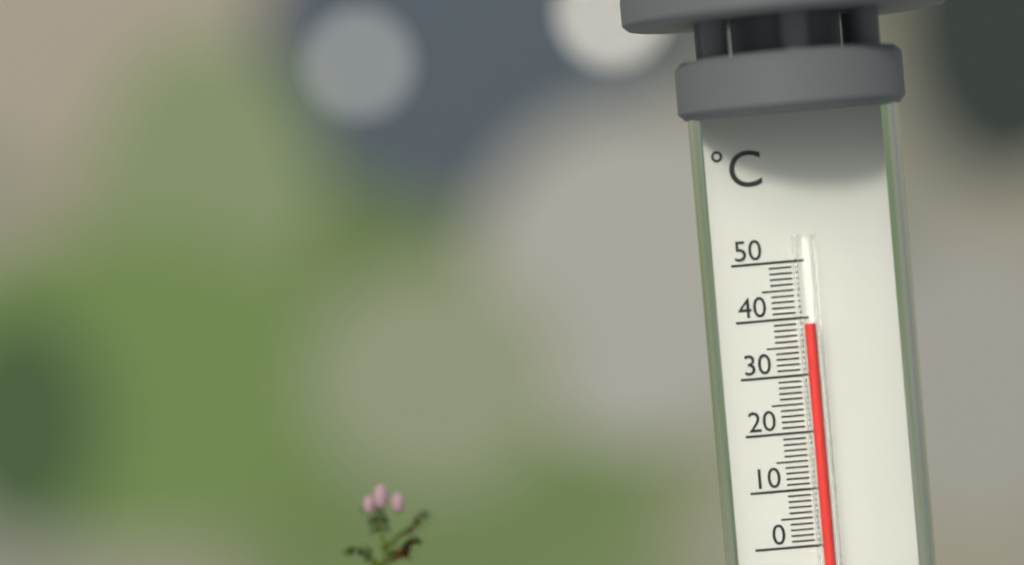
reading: 39 °C
